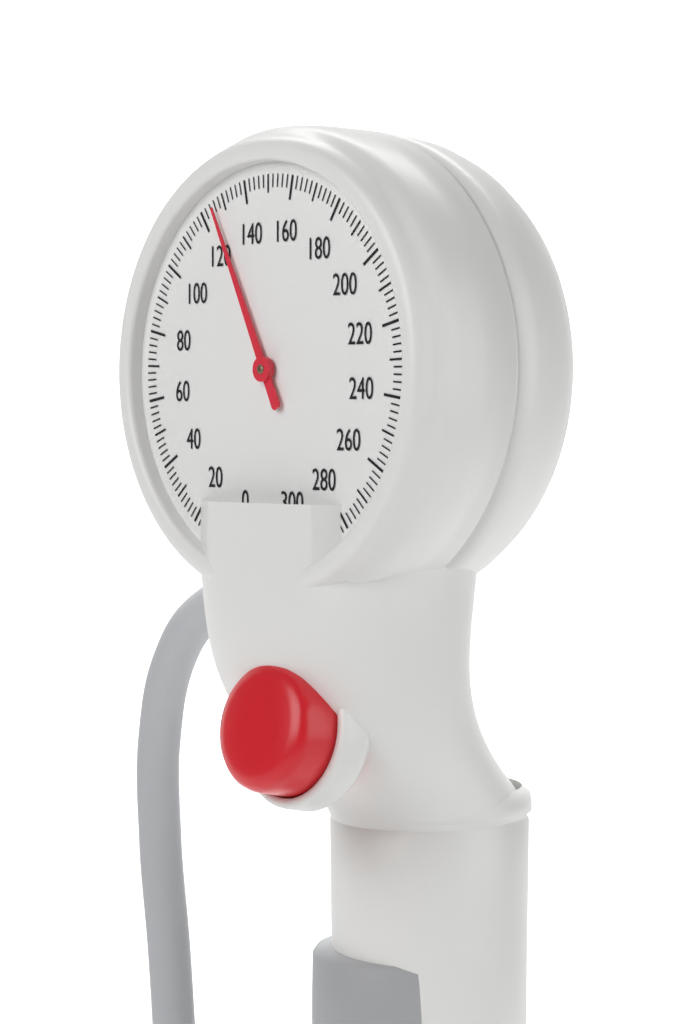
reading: 126 mmHg
